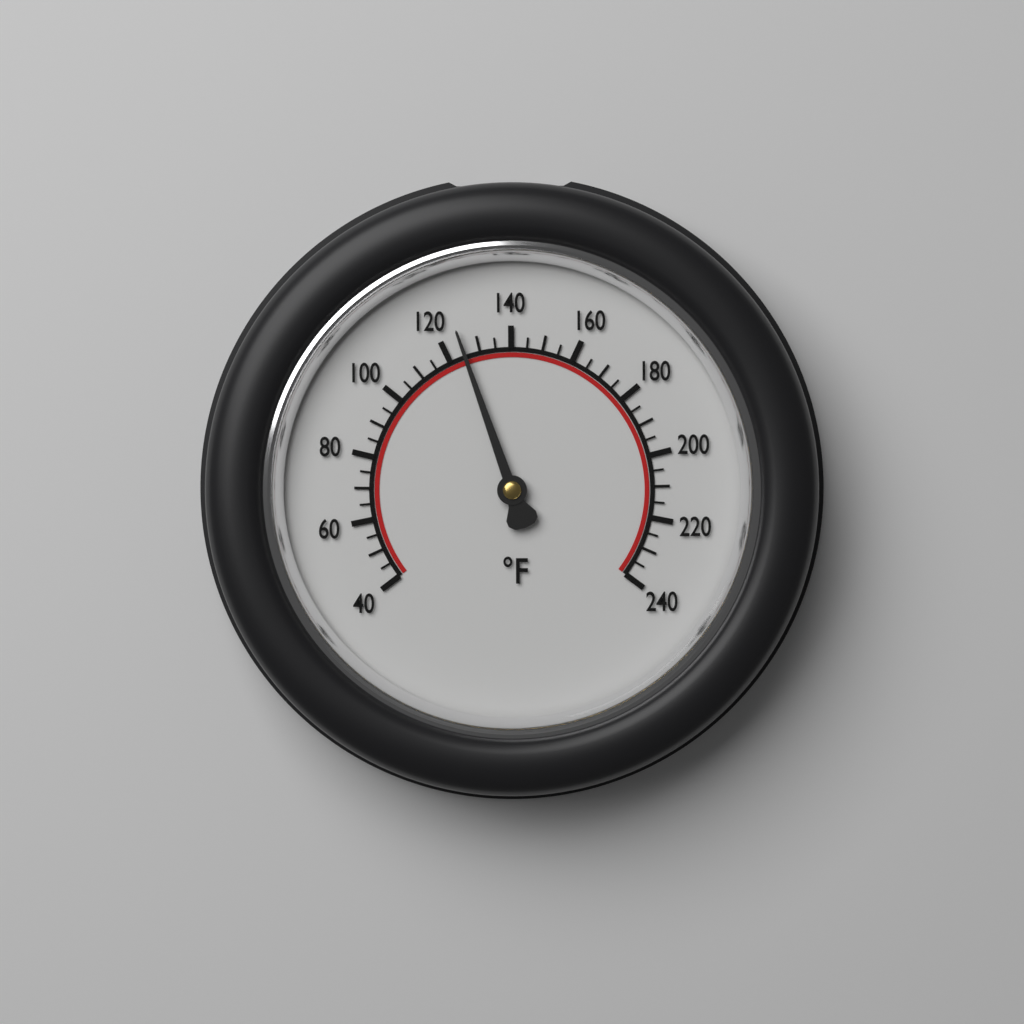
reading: 125 °F
